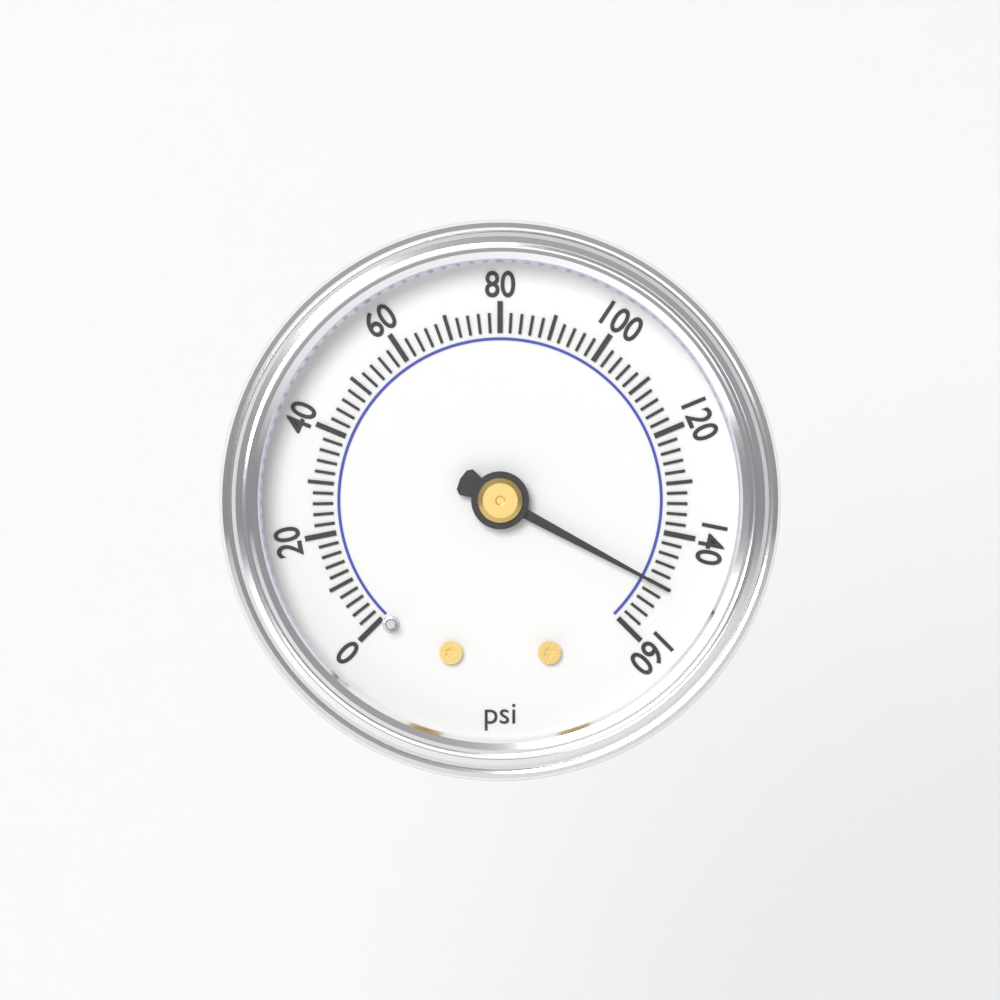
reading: 150 psi
